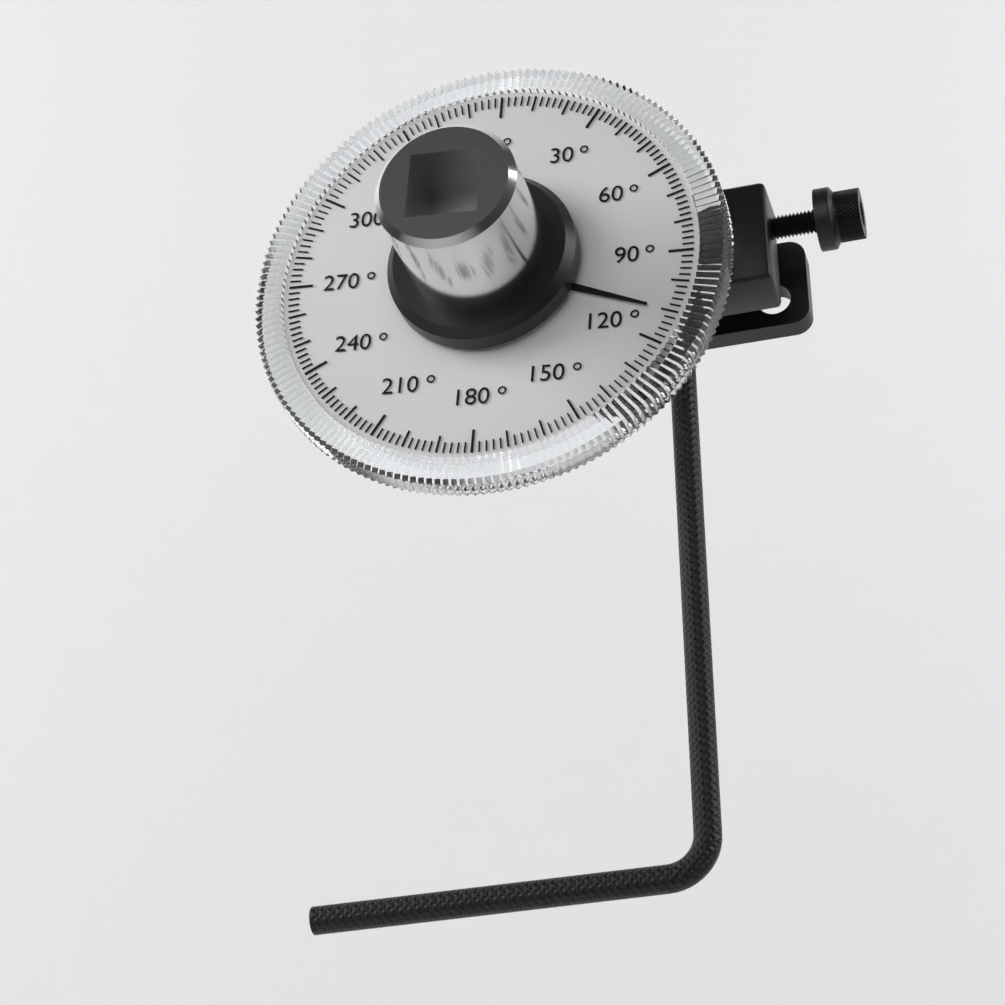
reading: 110 °
